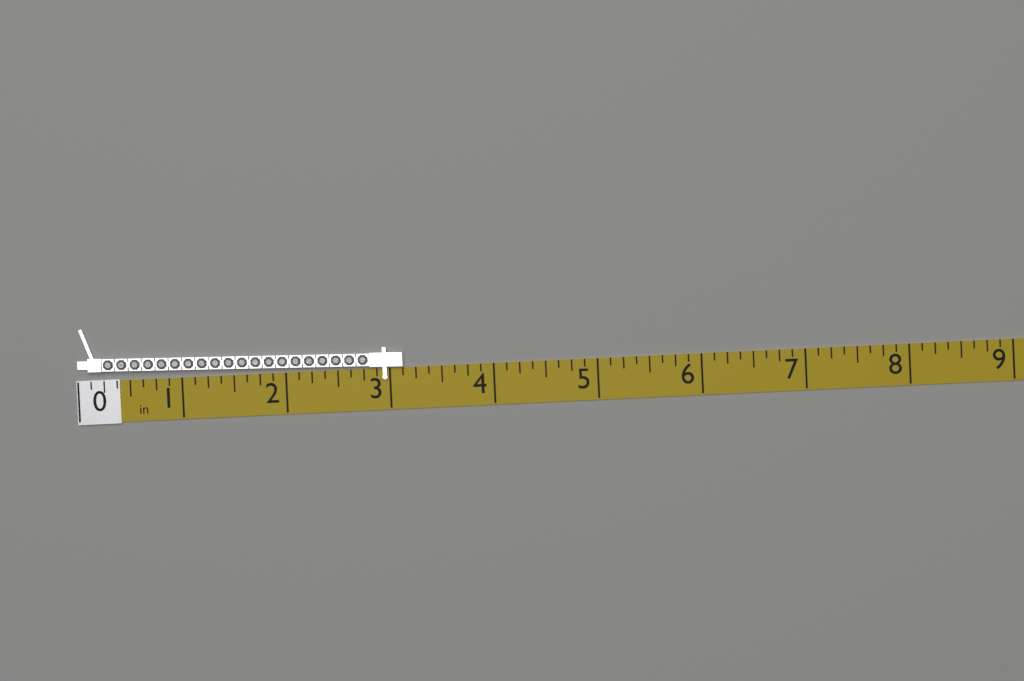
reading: 3.125 in
